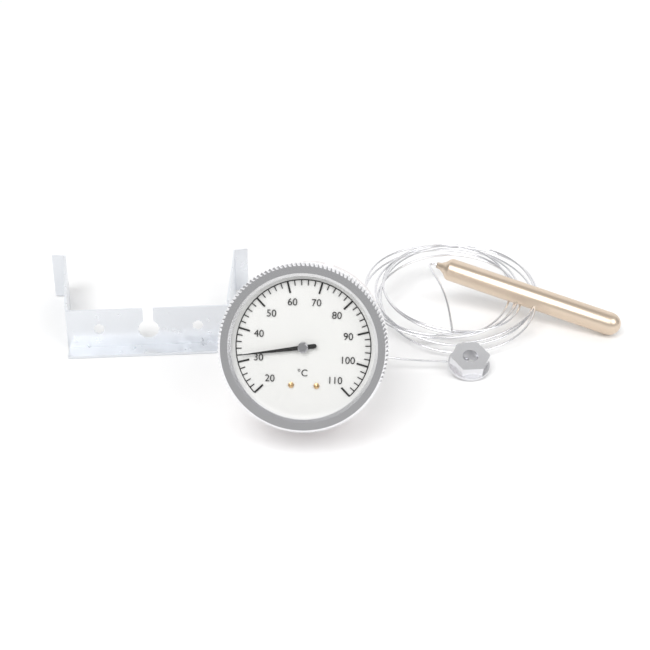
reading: 32 °C
